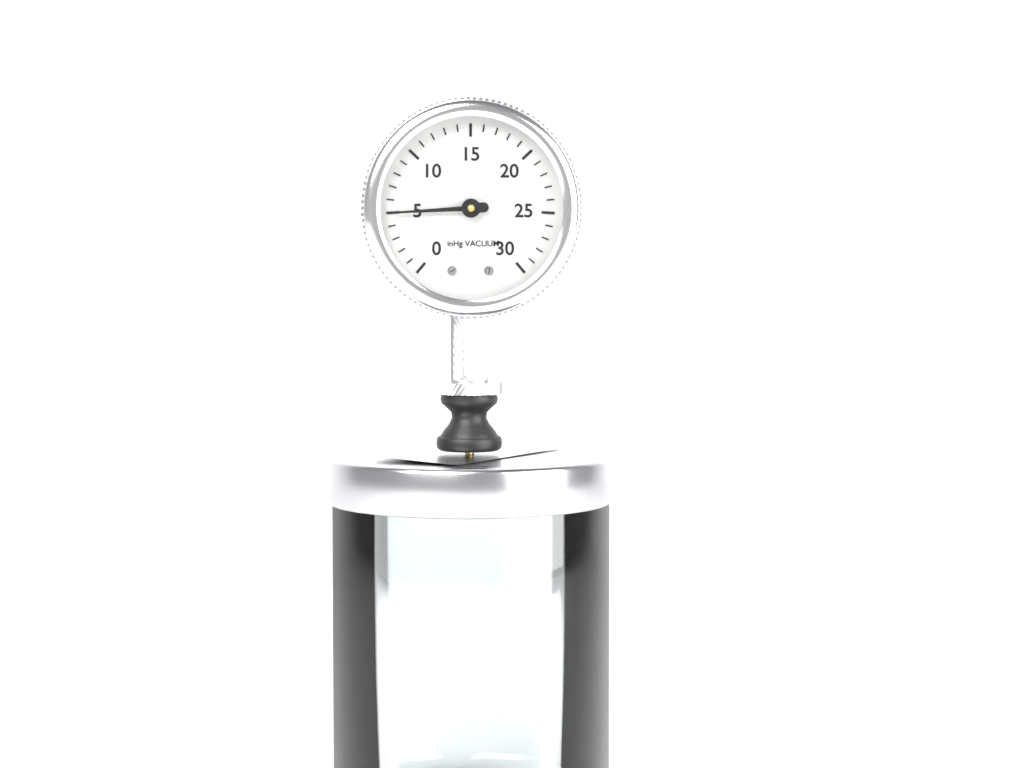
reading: 5 inHg
